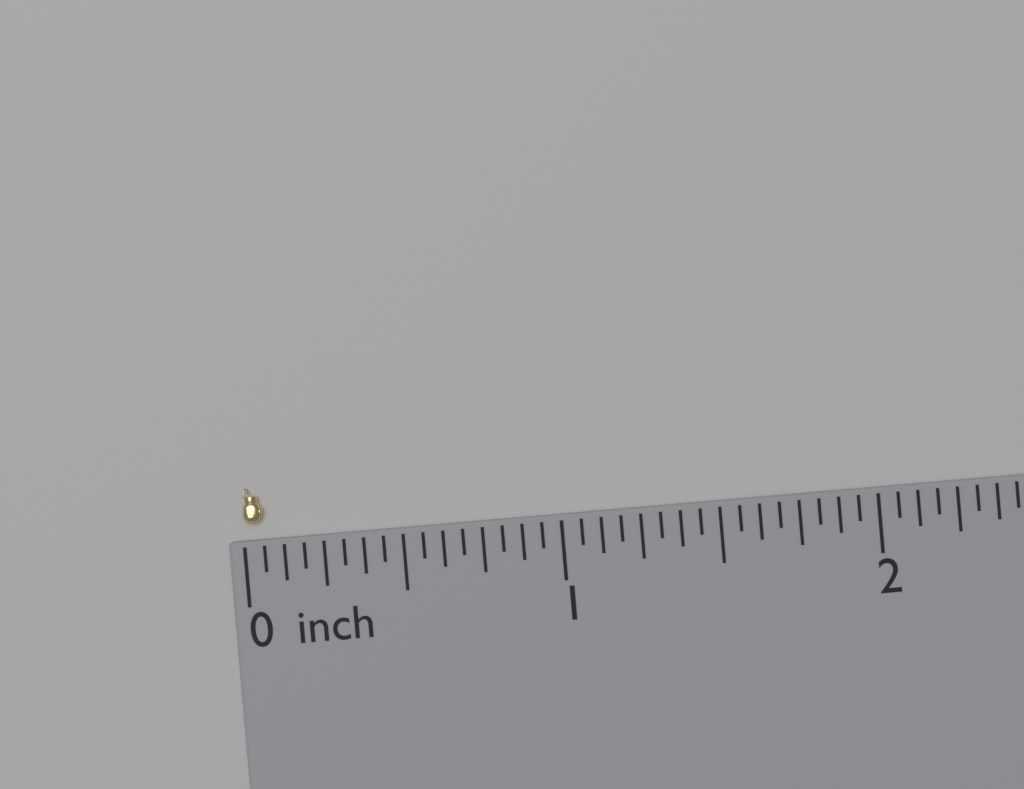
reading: 0.0625 inch
